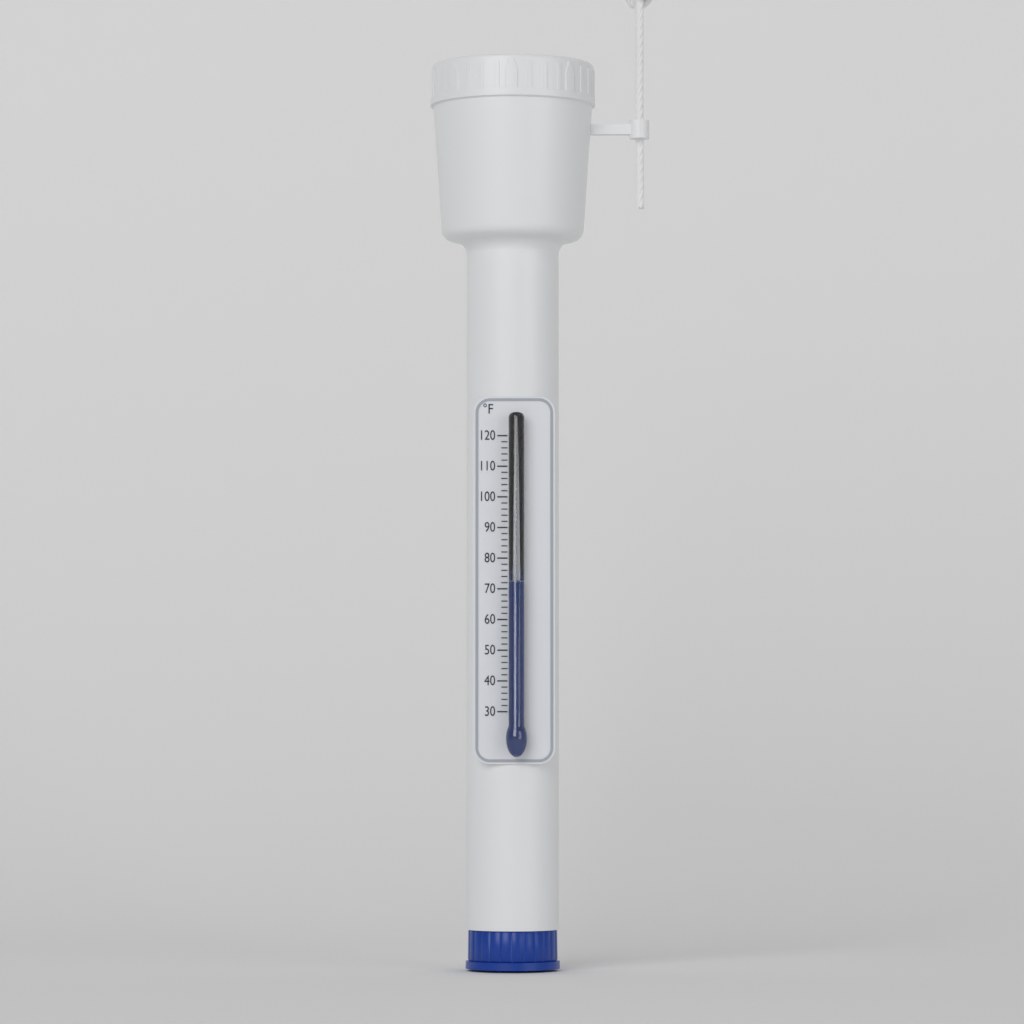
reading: 72 °F
